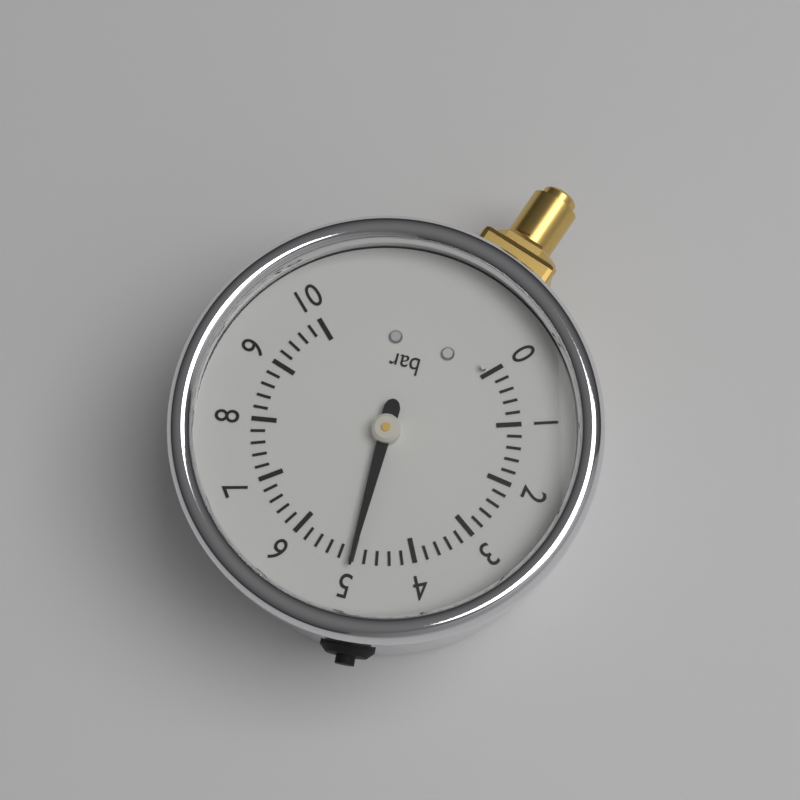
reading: 5.0 bar
